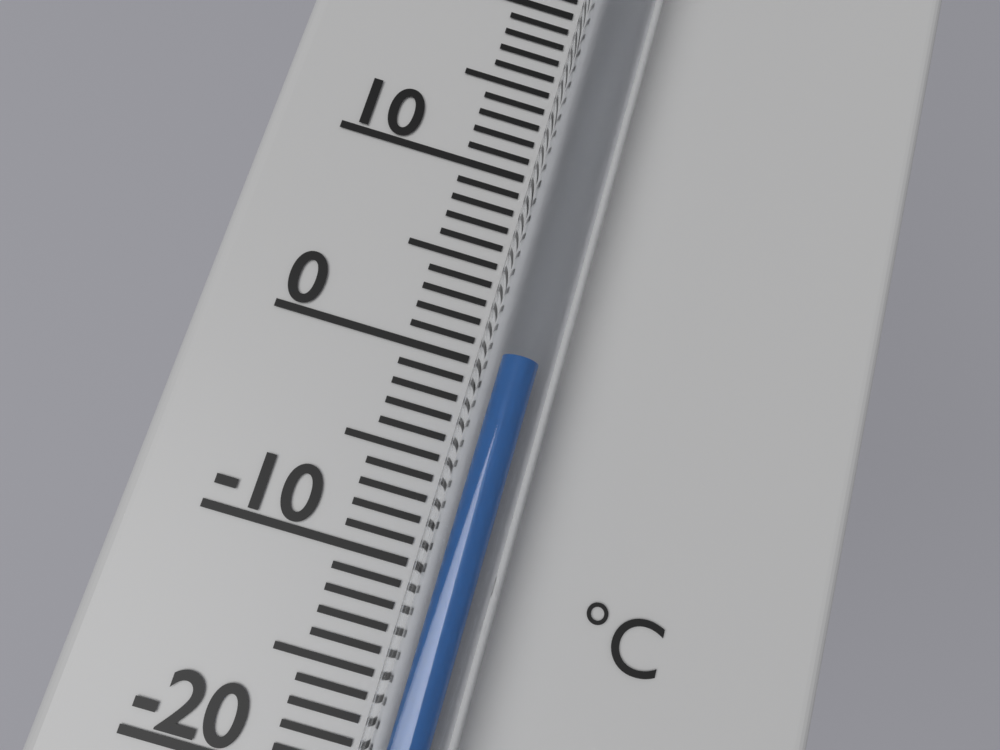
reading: 0 °C
